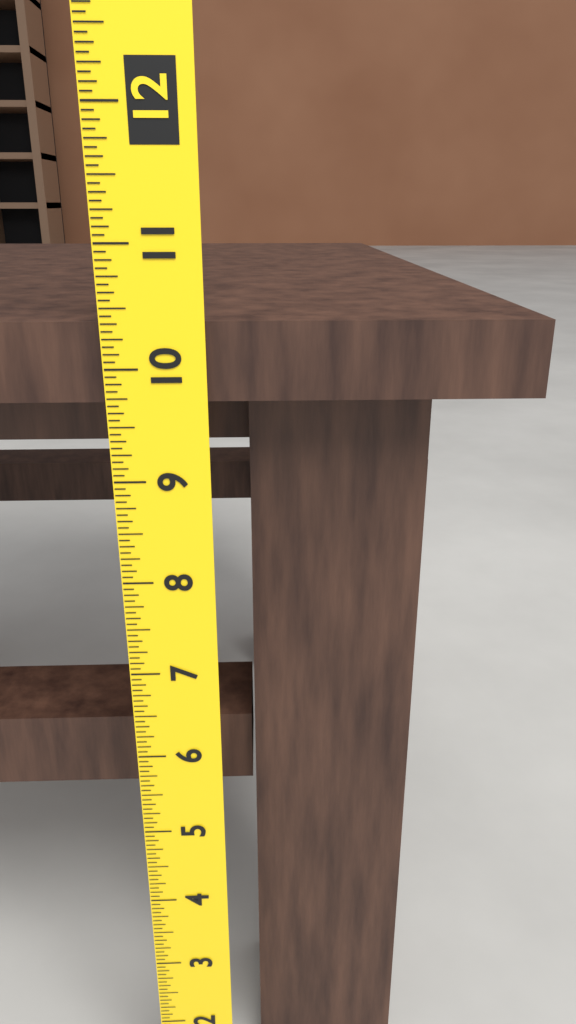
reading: 10.3750 (no unit)
